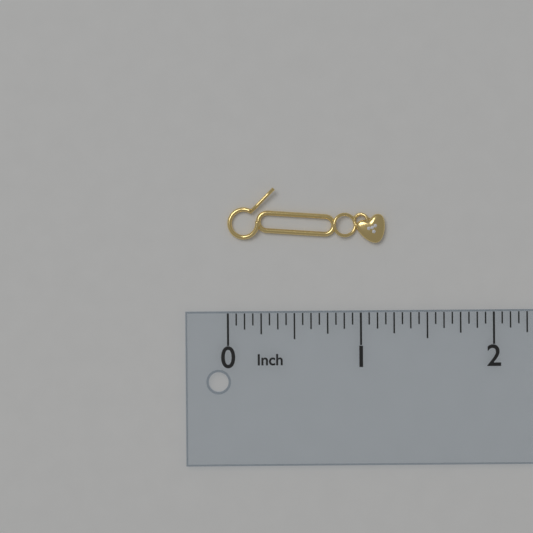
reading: 1.1875 in
